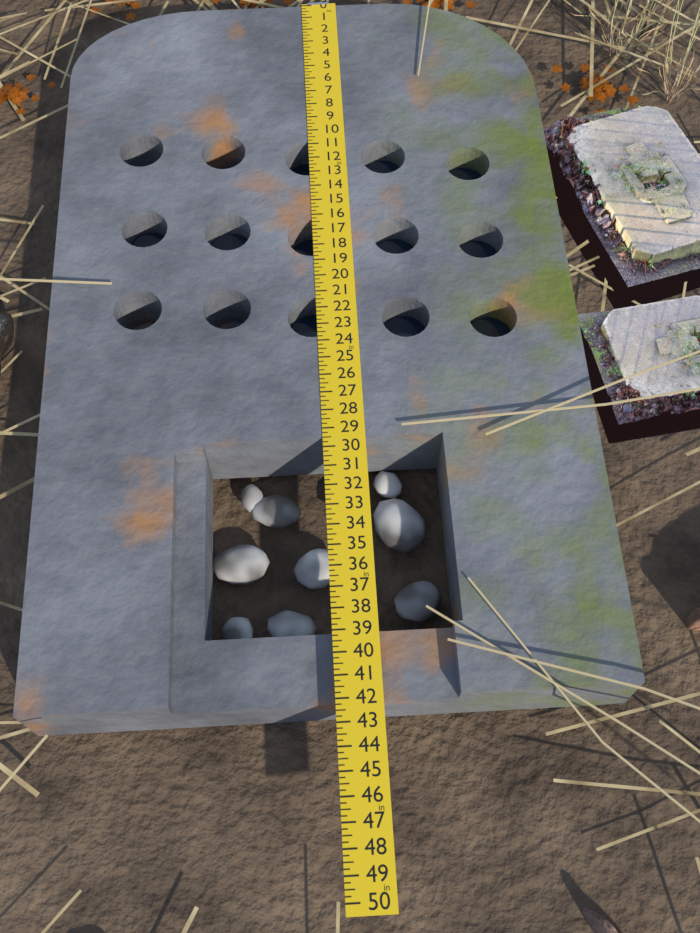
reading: 42.00 in
